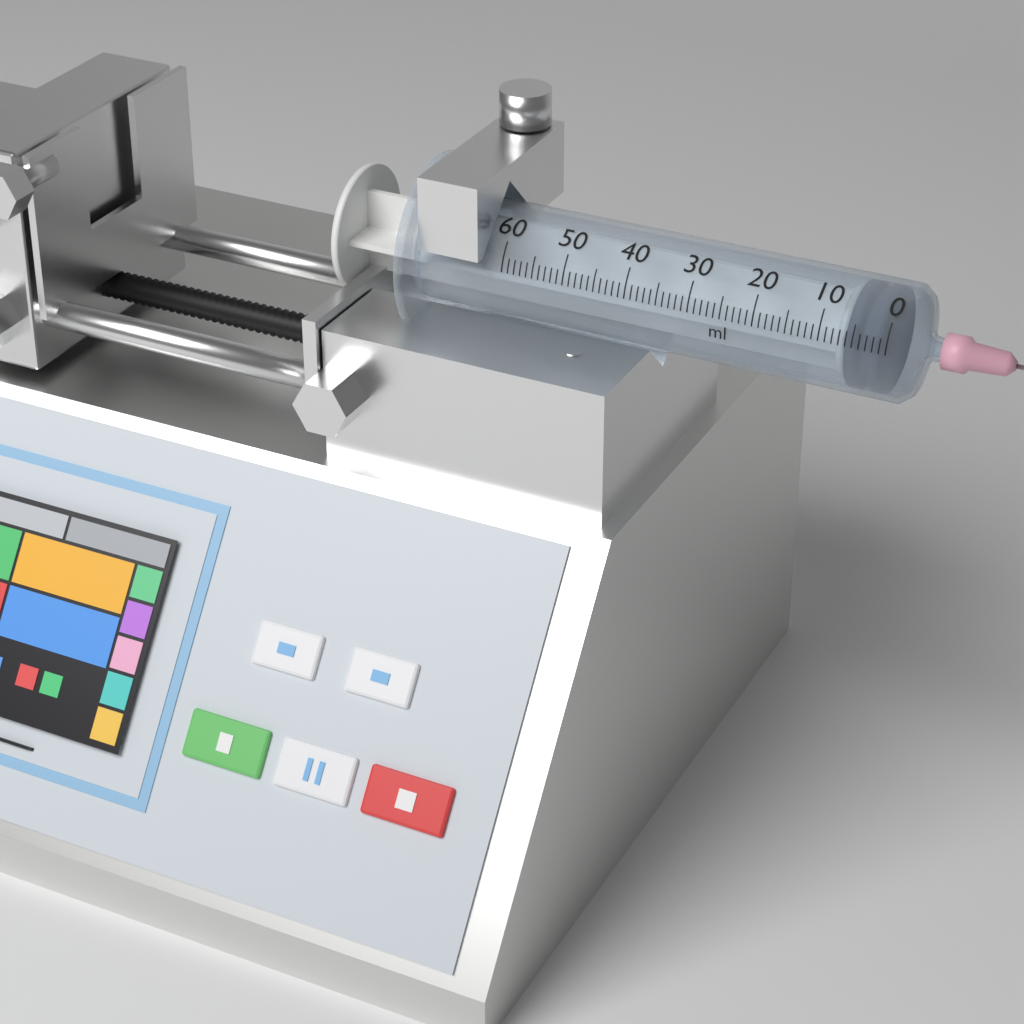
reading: 1 ml
